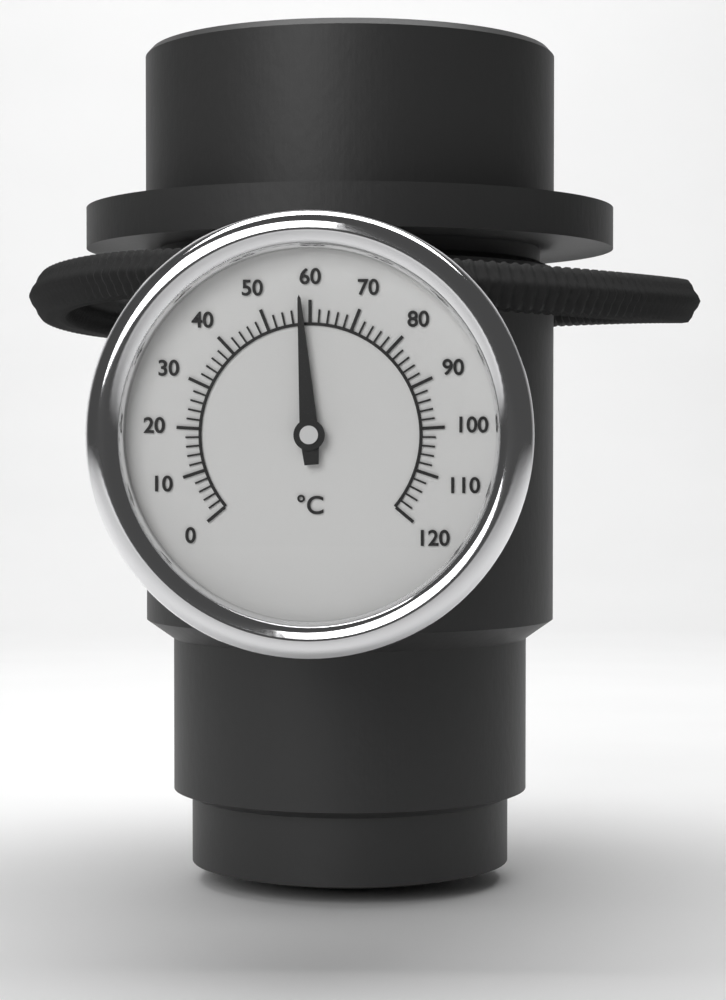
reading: 58 °C
